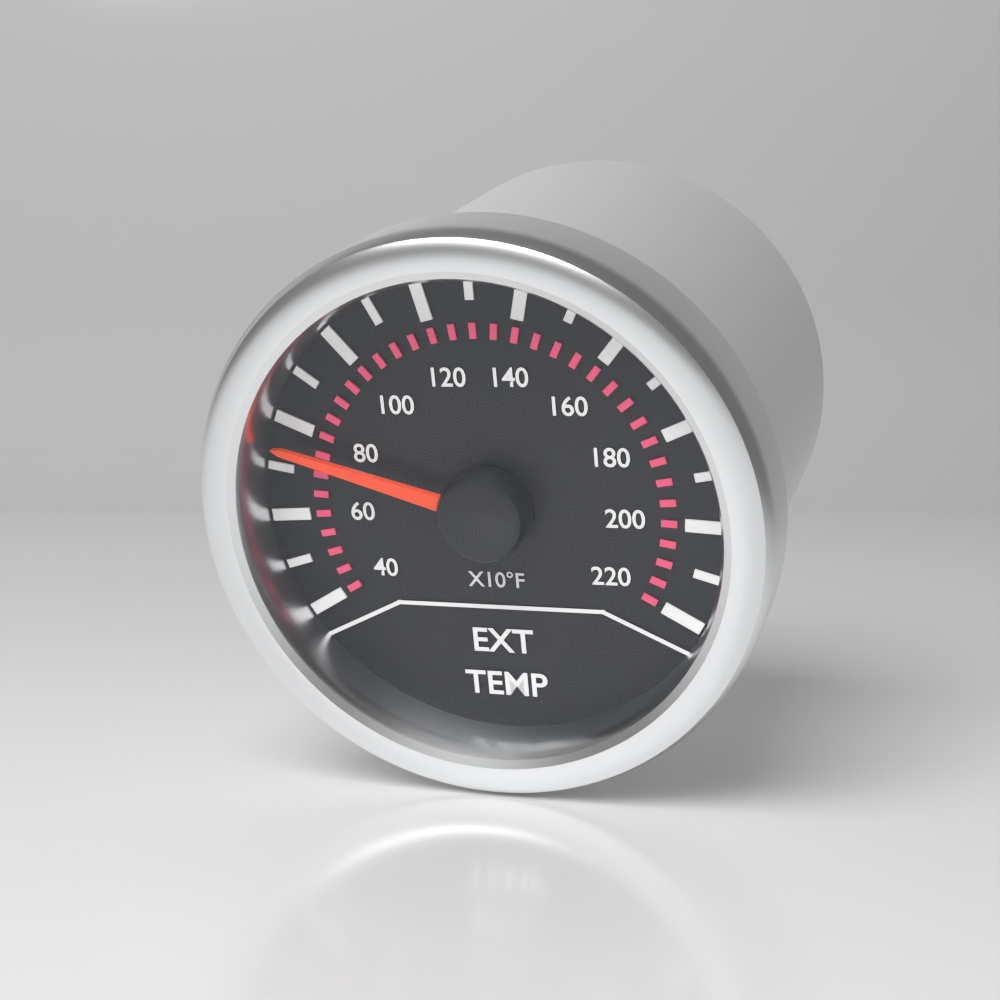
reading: 750 °F
